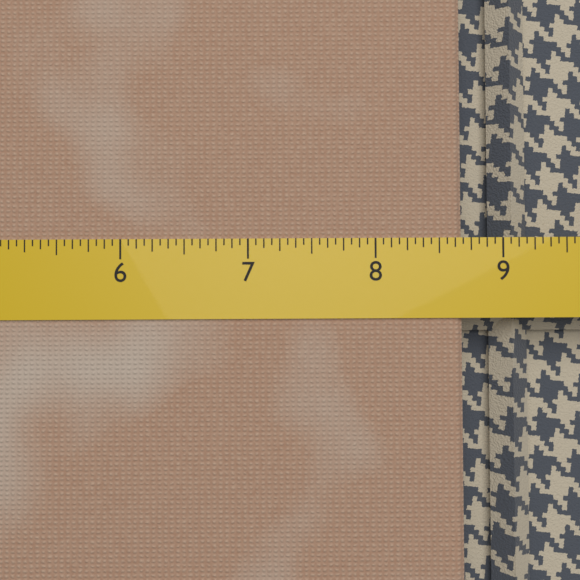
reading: 8.6875 (no unit)
